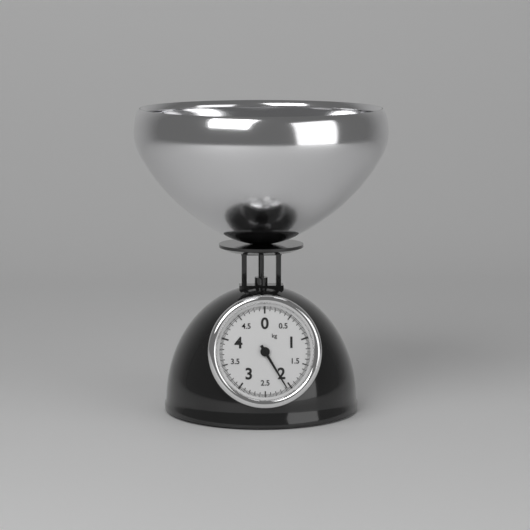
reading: 2.075 kg
